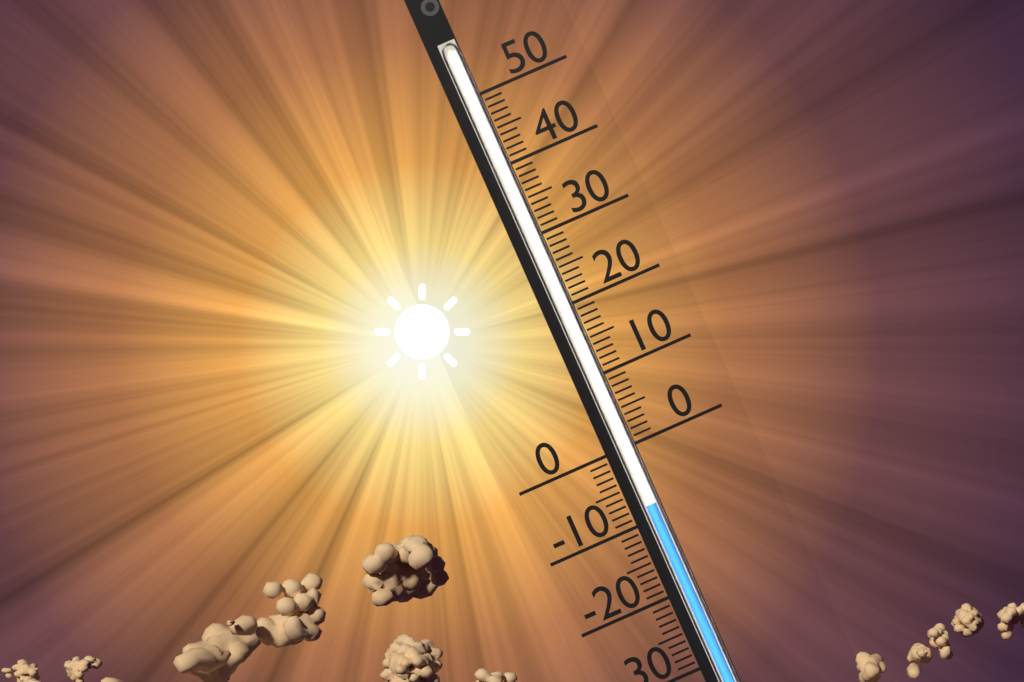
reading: -8 (no unit)
